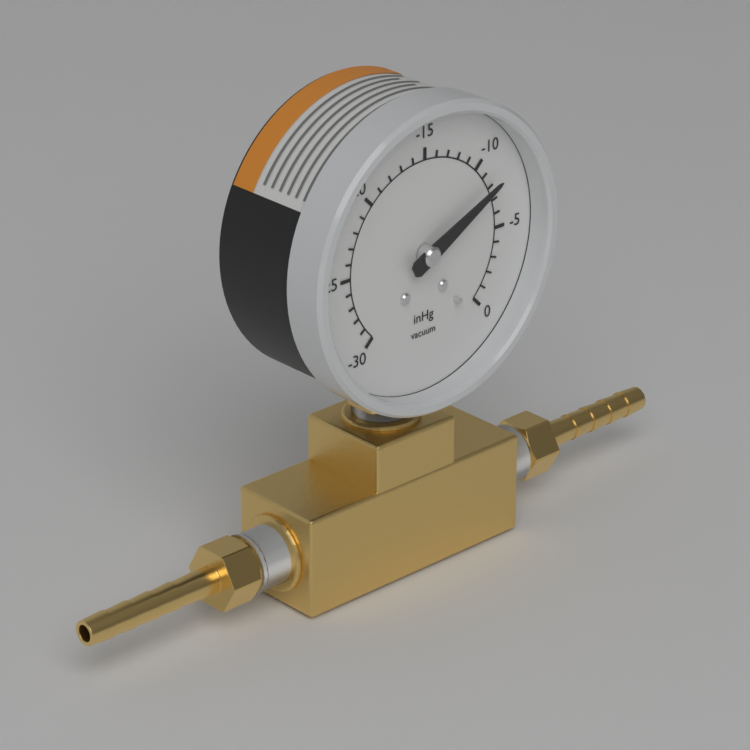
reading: -8 inHg
